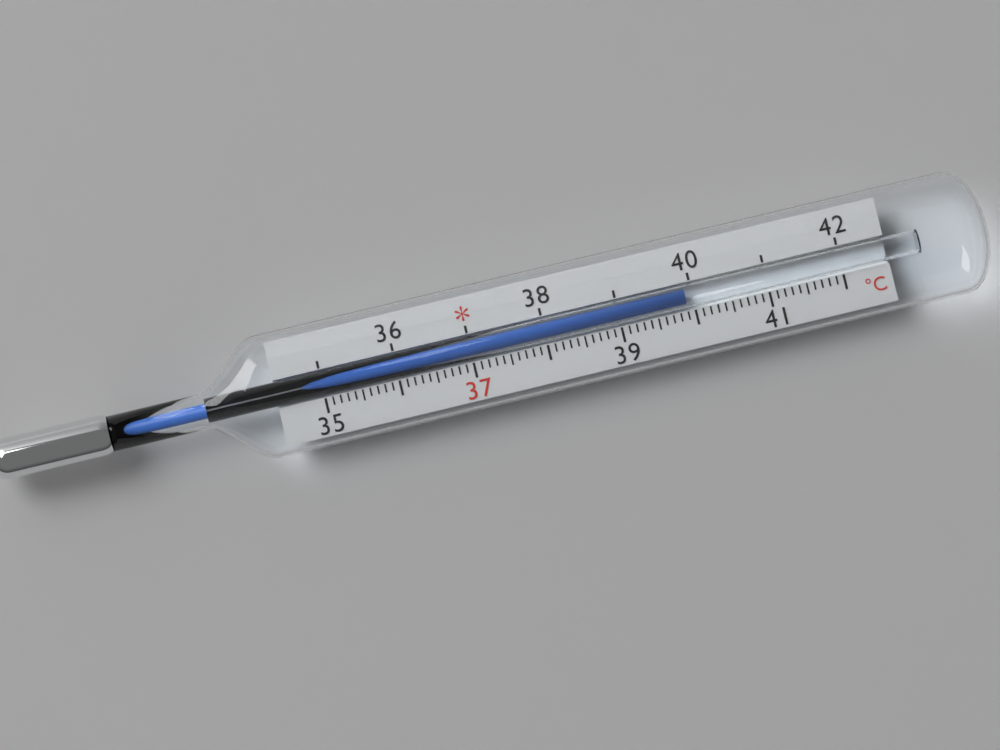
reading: 39.9 °C
